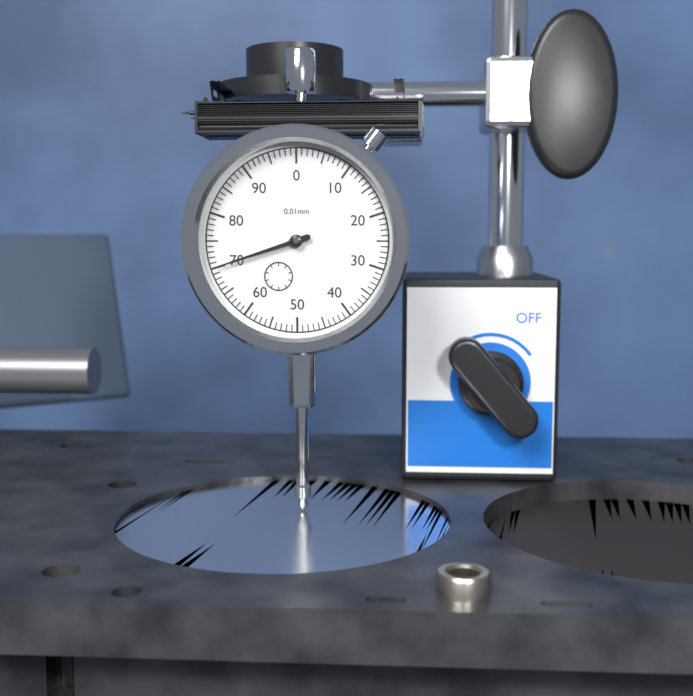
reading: 70 0.01mm
